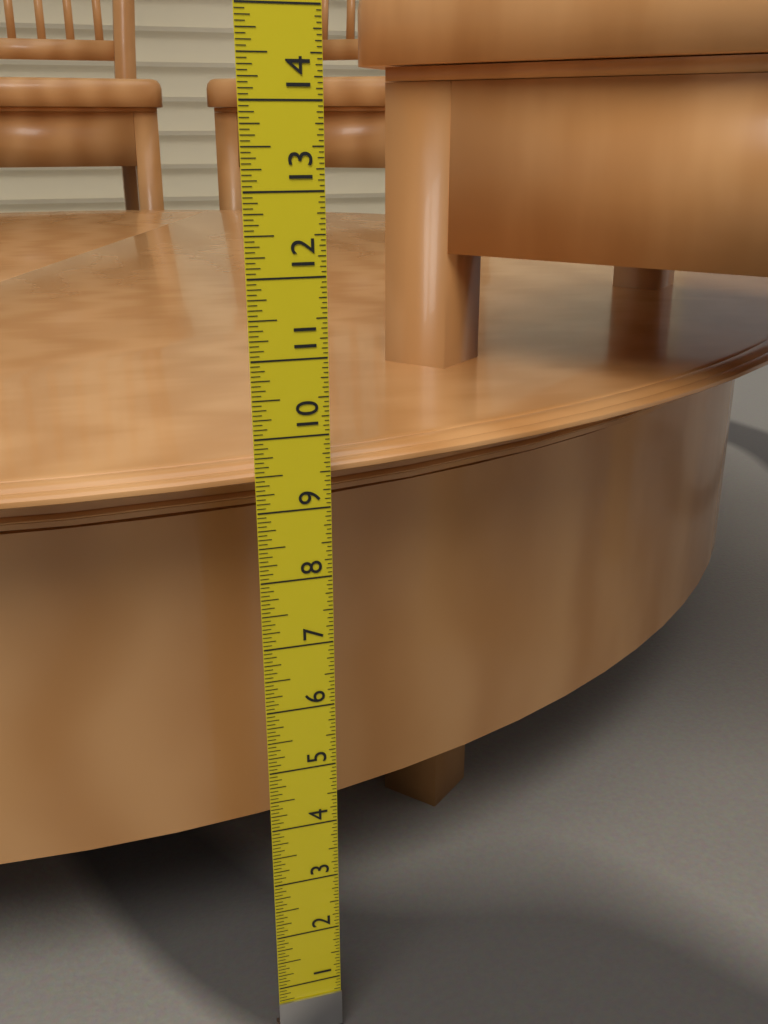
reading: 9.5625 in
